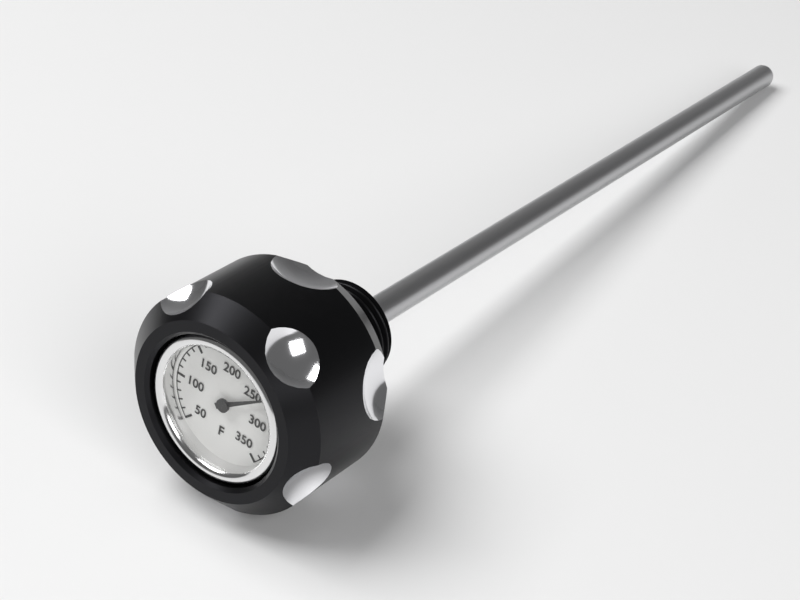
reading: 260 °F
